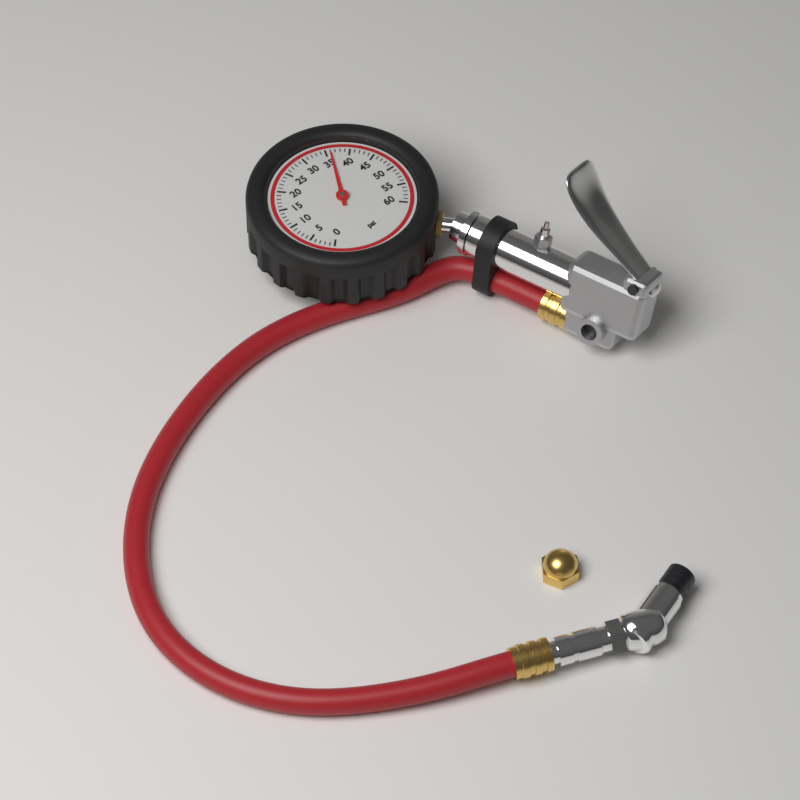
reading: 36 psi
